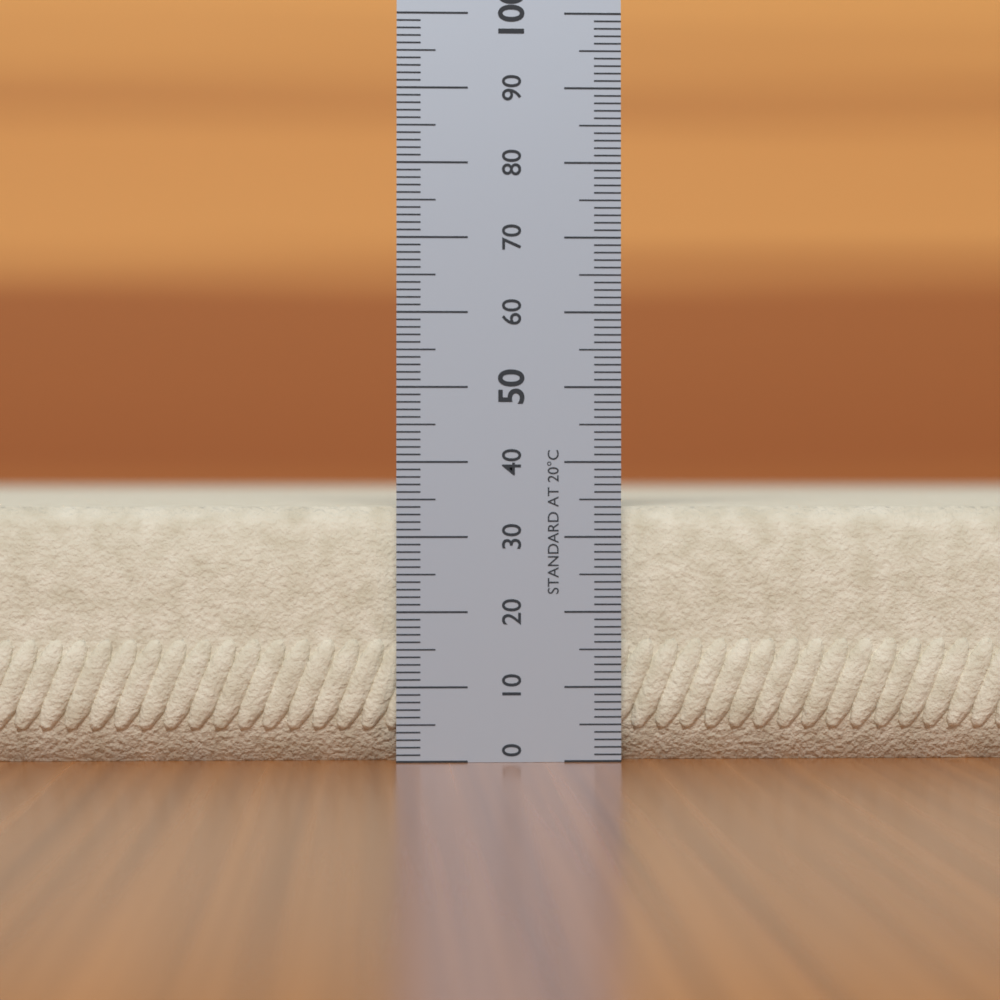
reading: 34 (no unit)
